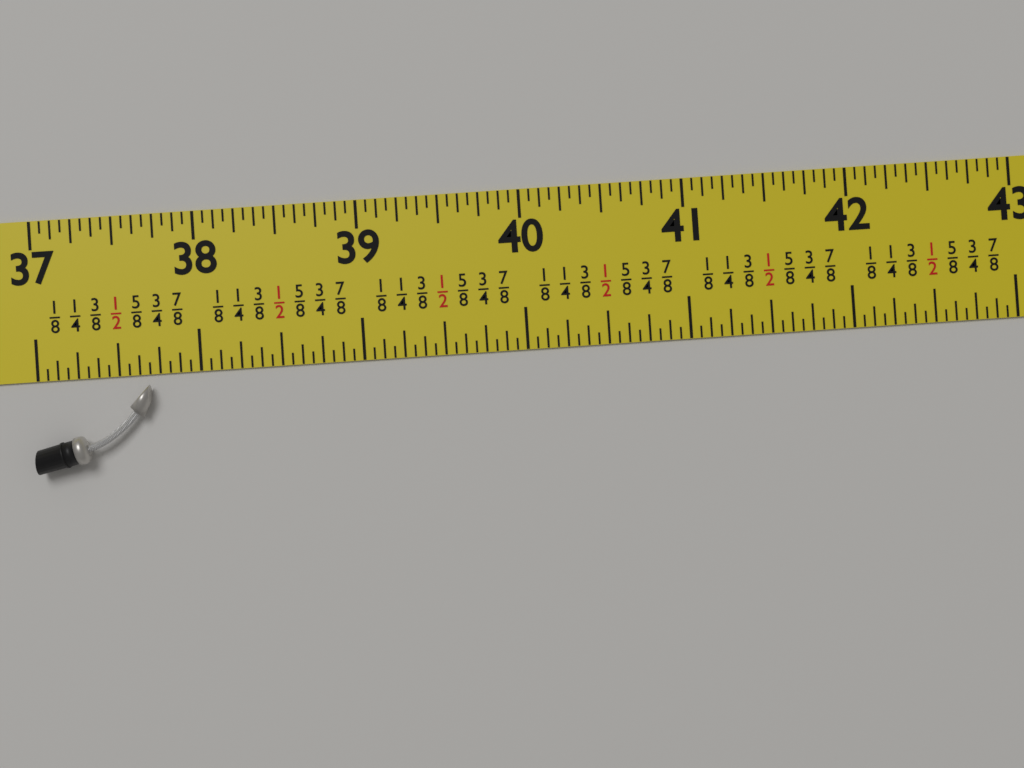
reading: 37.6875 in
